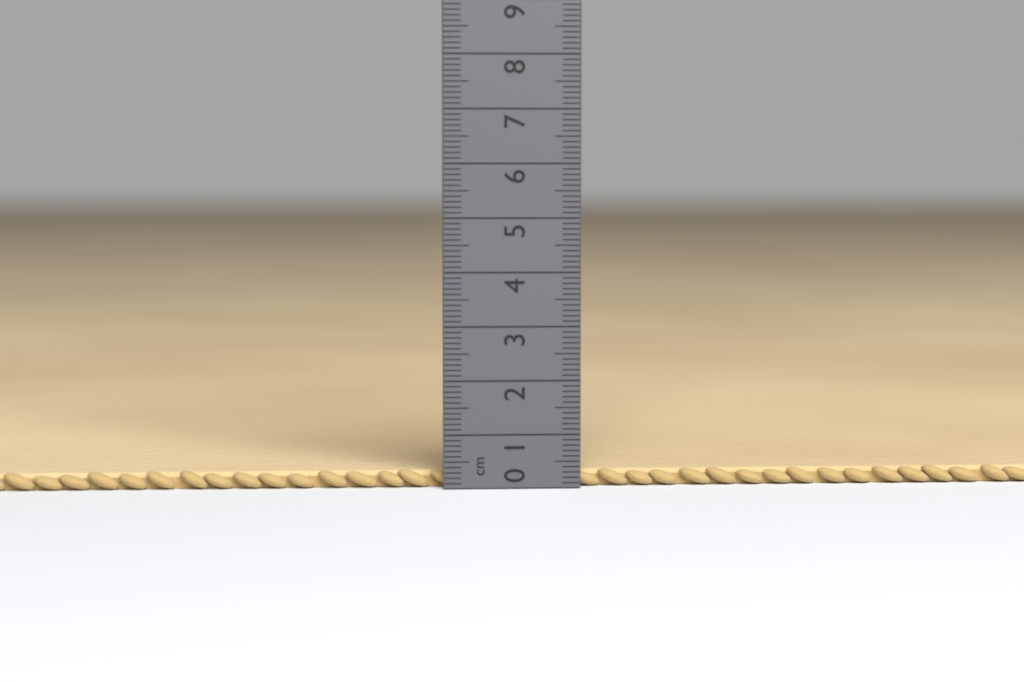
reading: 0.3 cm
